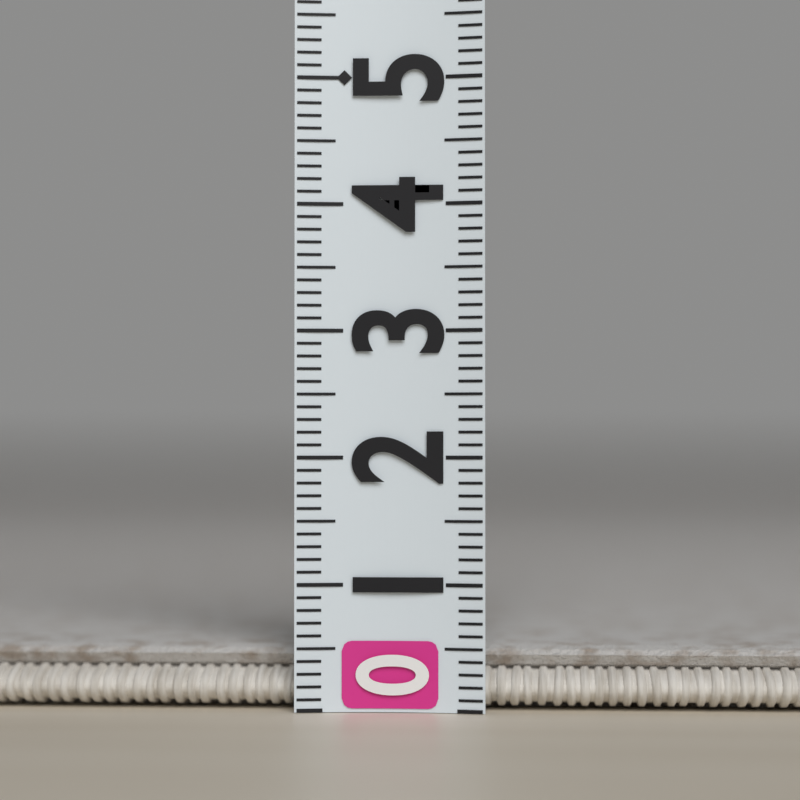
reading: 0.5 (no unit)
